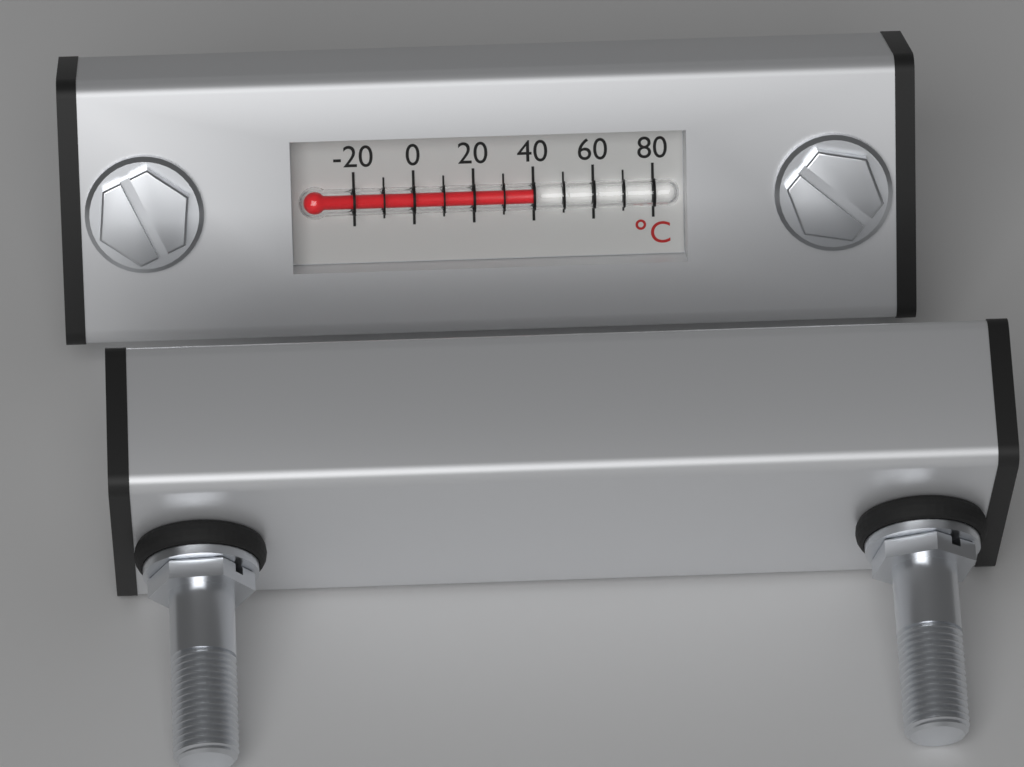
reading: 40 °C
